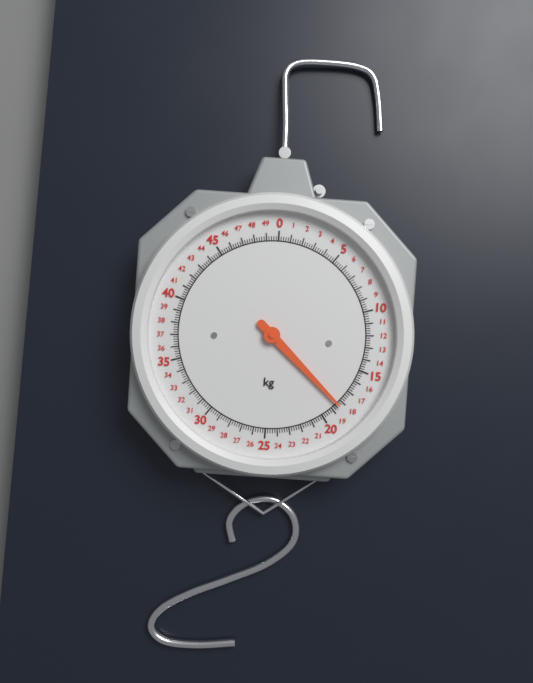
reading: 18.4 kg
